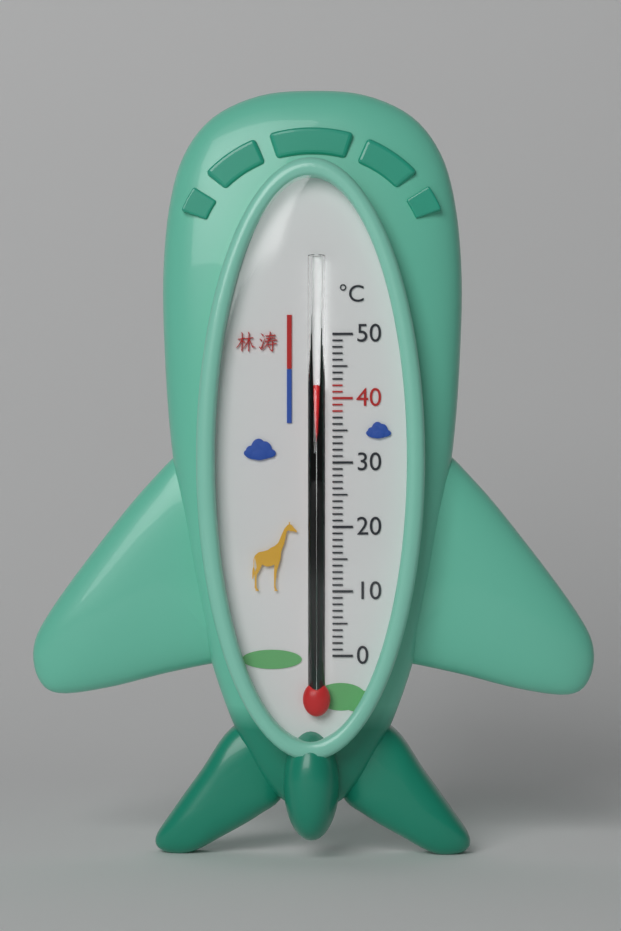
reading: 42 °C
